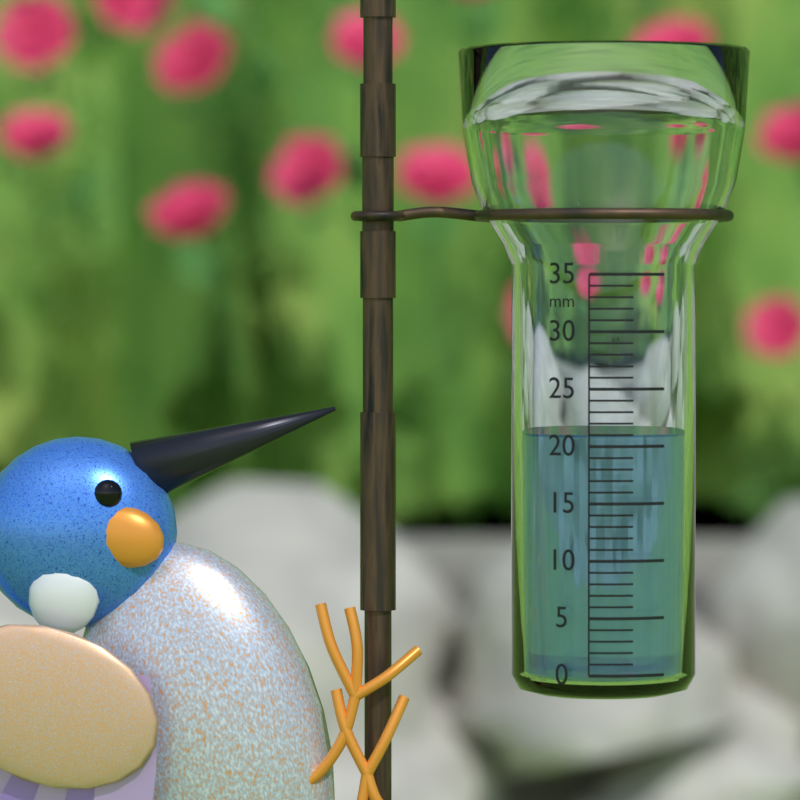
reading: 21 mm
